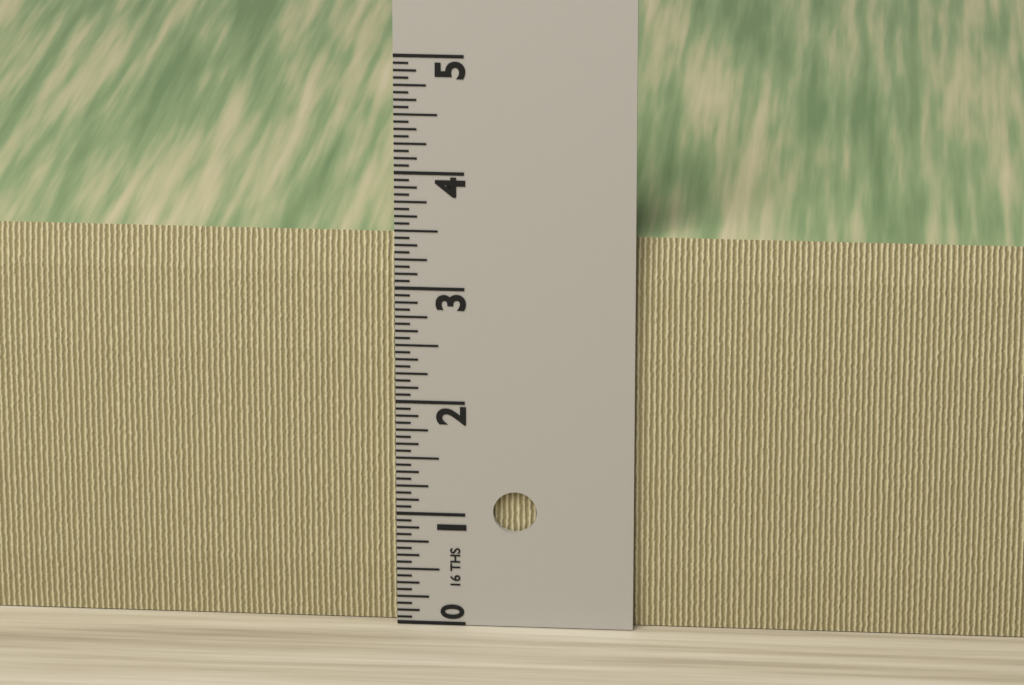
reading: 3.4375 in
